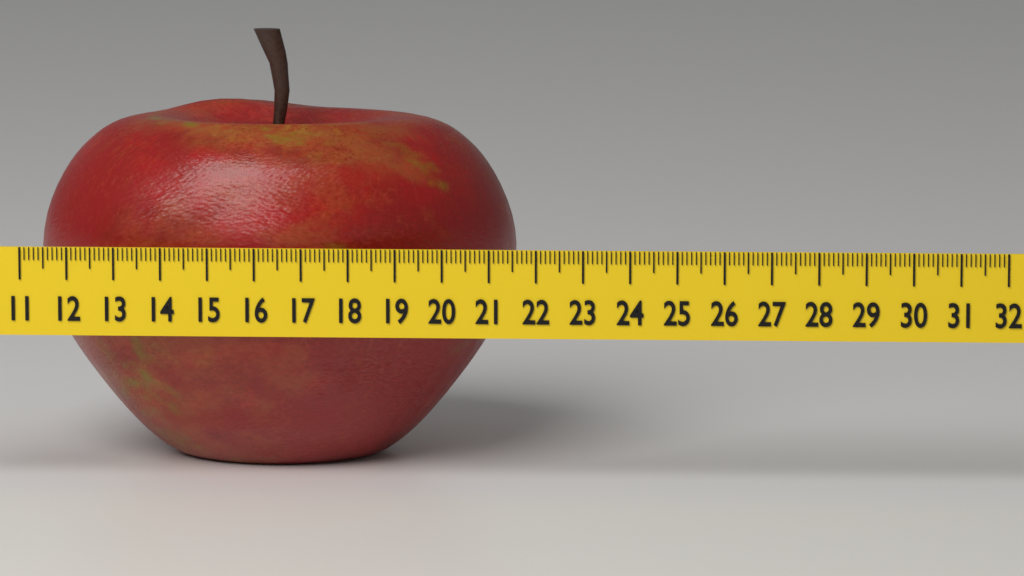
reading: 21.4 (no unit)
